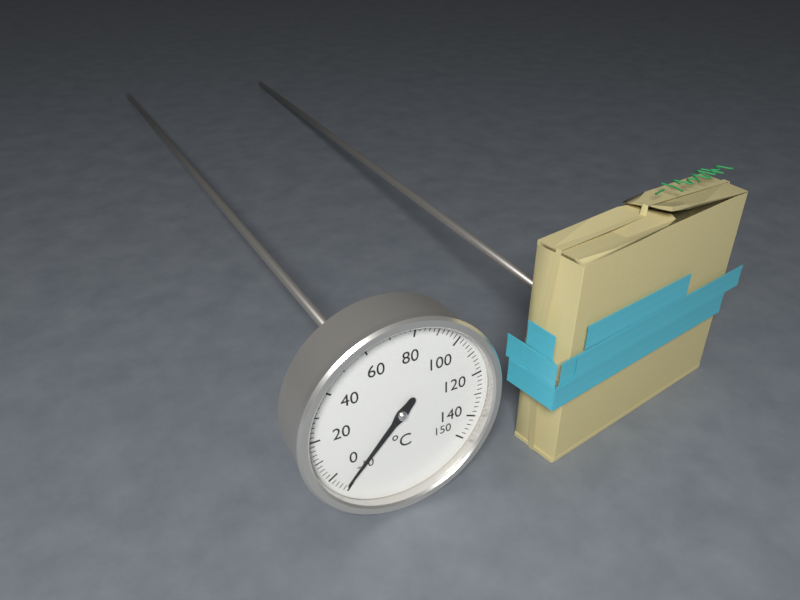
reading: -8 °C
